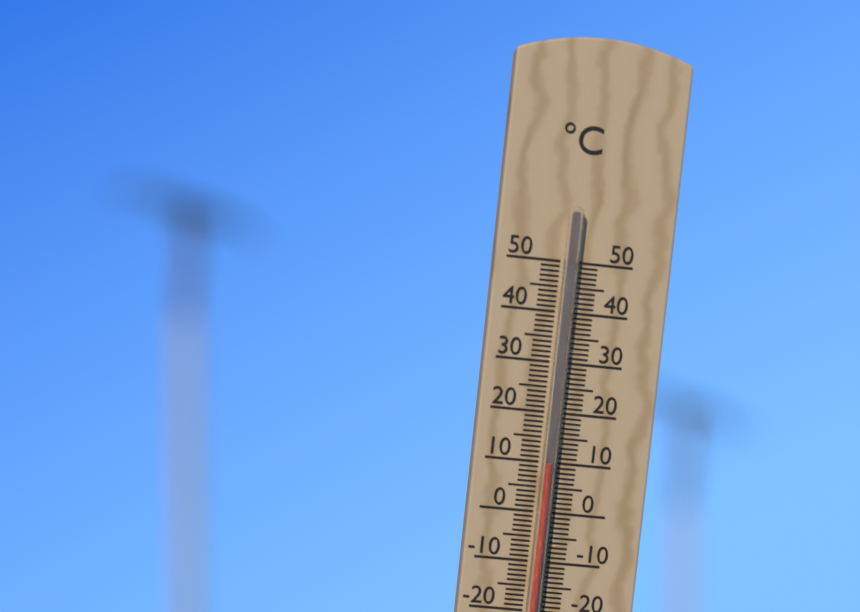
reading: 10 °C
